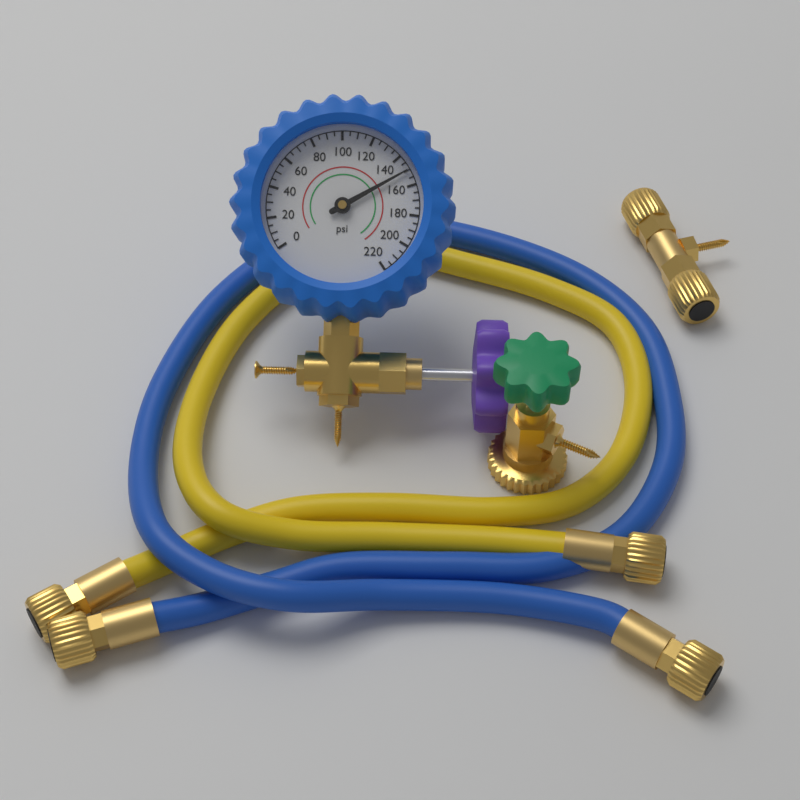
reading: 150 psi
